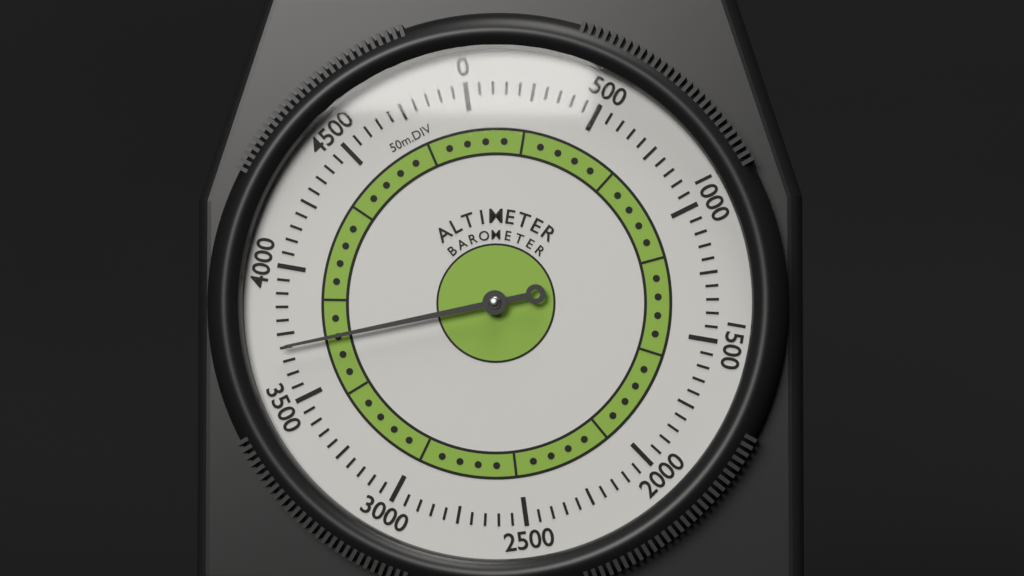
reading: 3700 m
